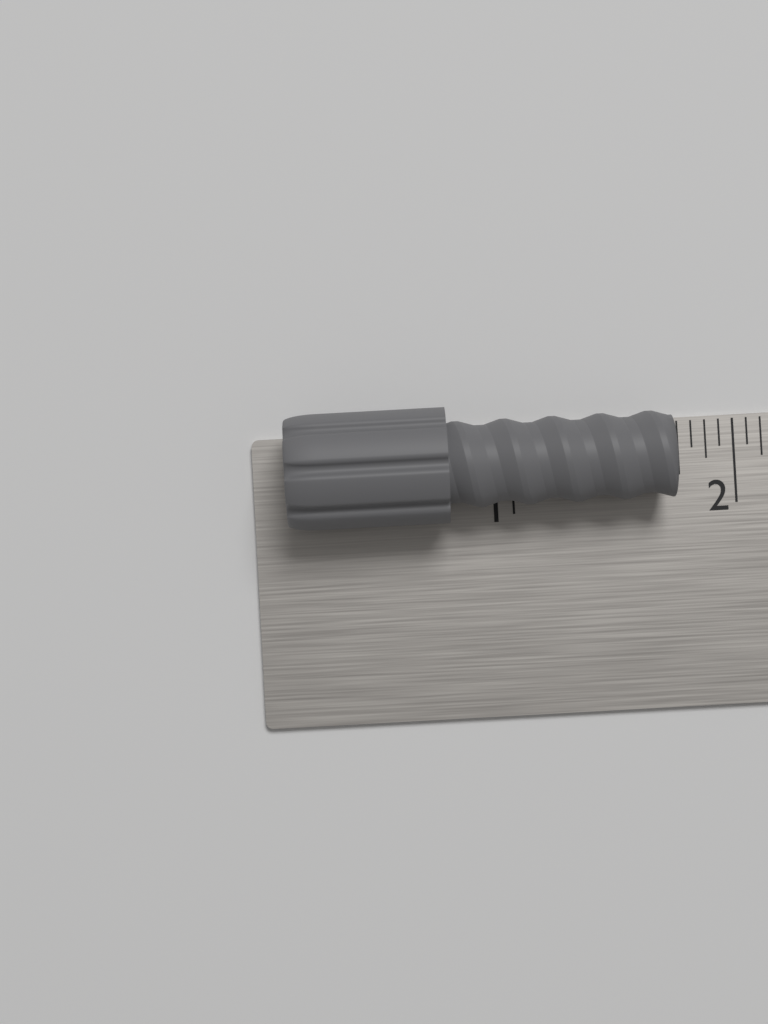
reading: 1.6875 in
